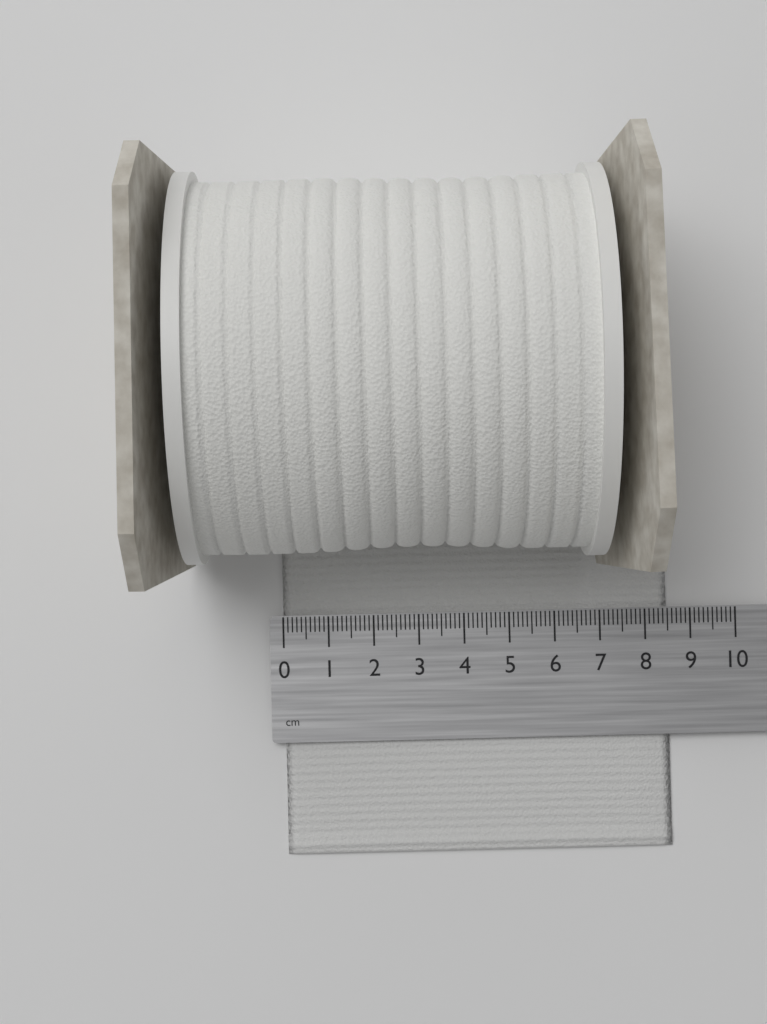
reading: 8.5 cm
